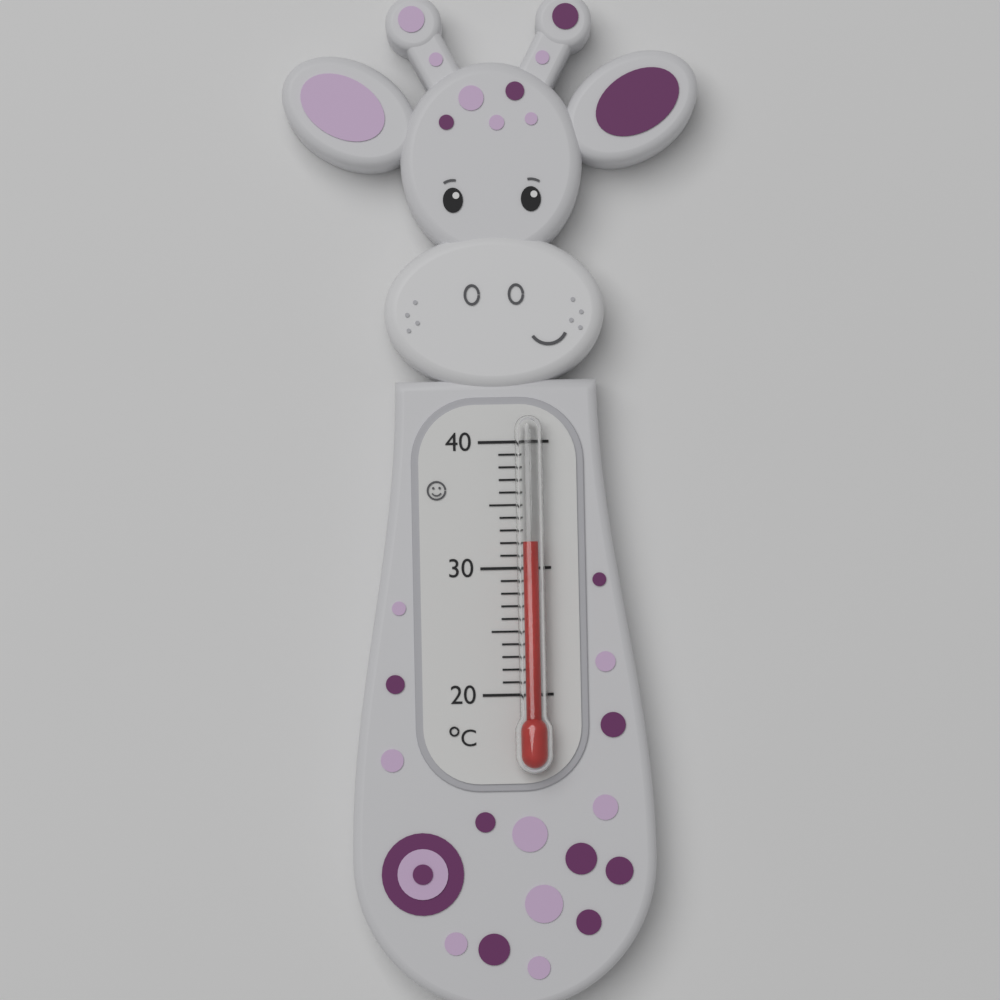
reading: 32 °C
